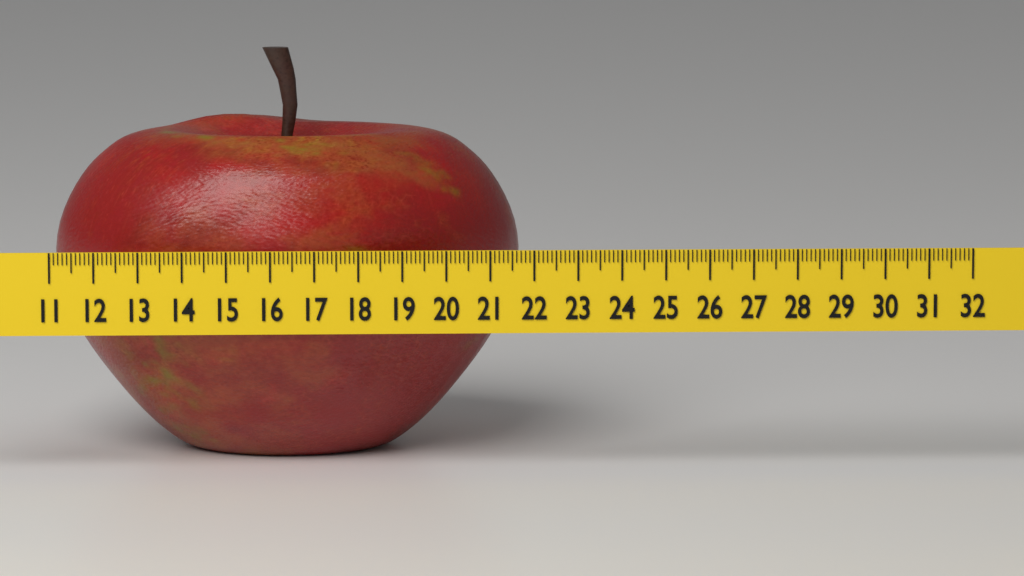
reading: 21.8 (no unit)
